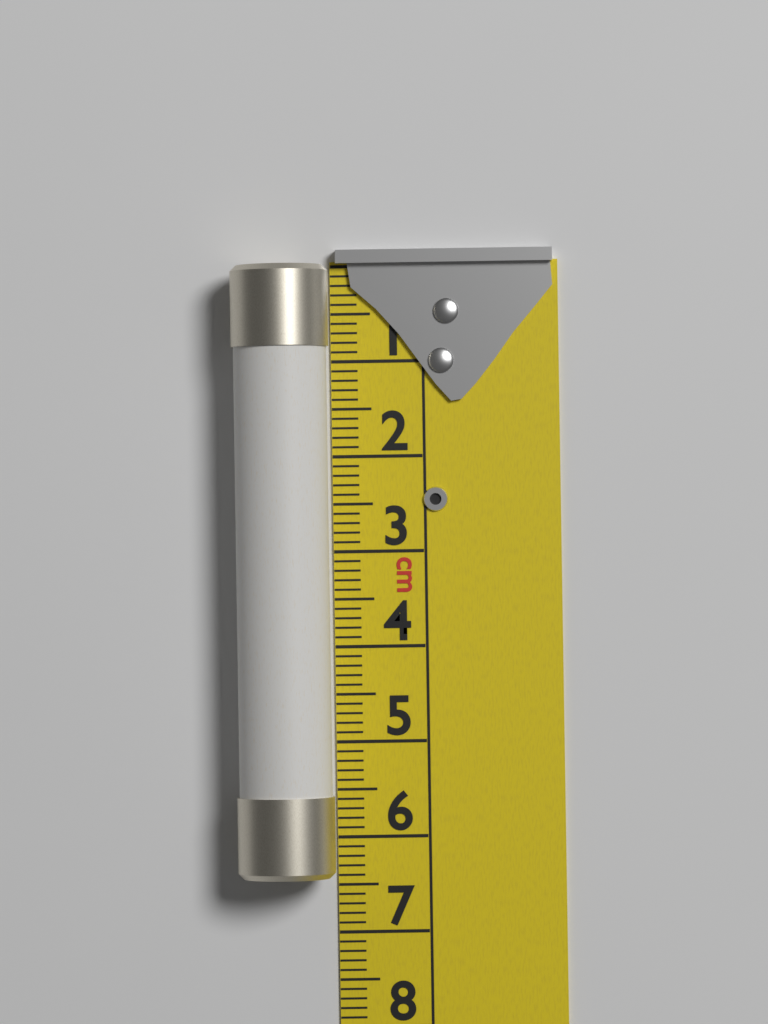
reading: 6.4 cm
